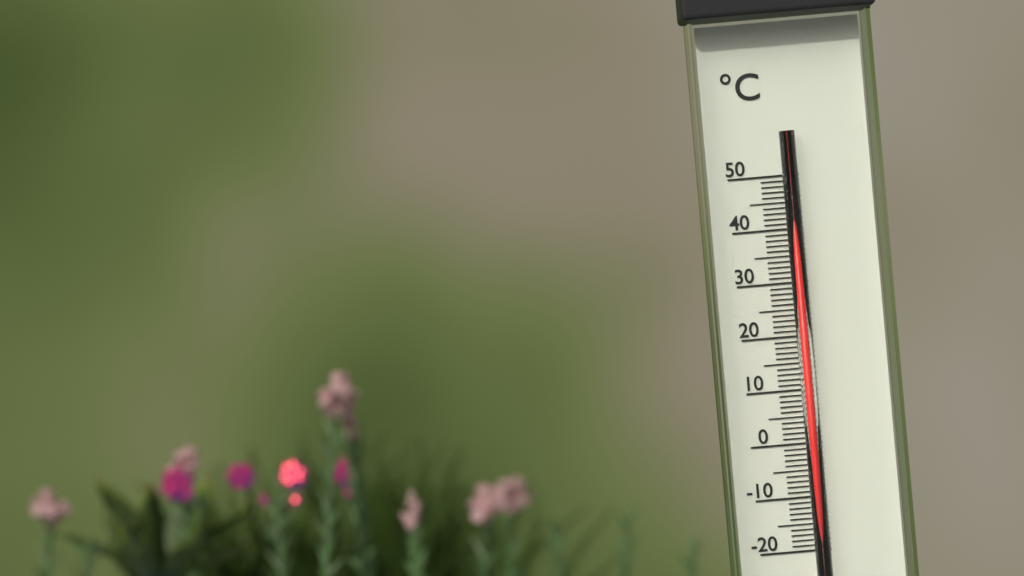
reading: 41 °C
